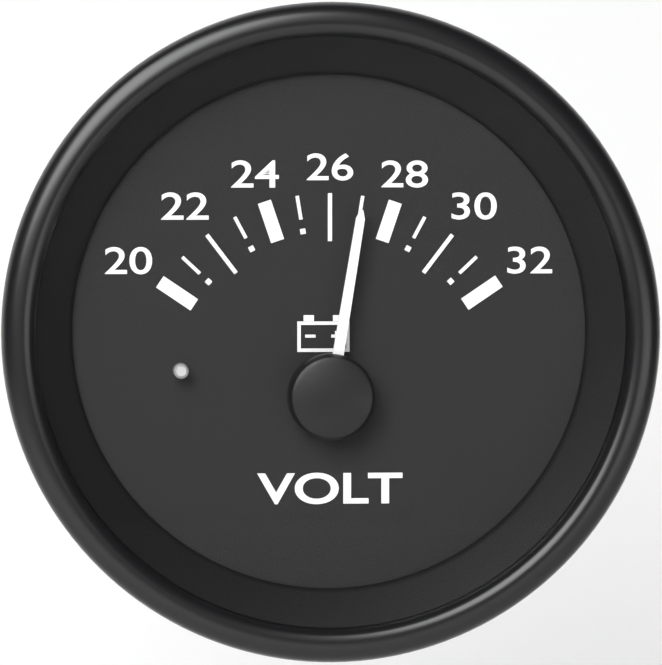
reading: 27 V
